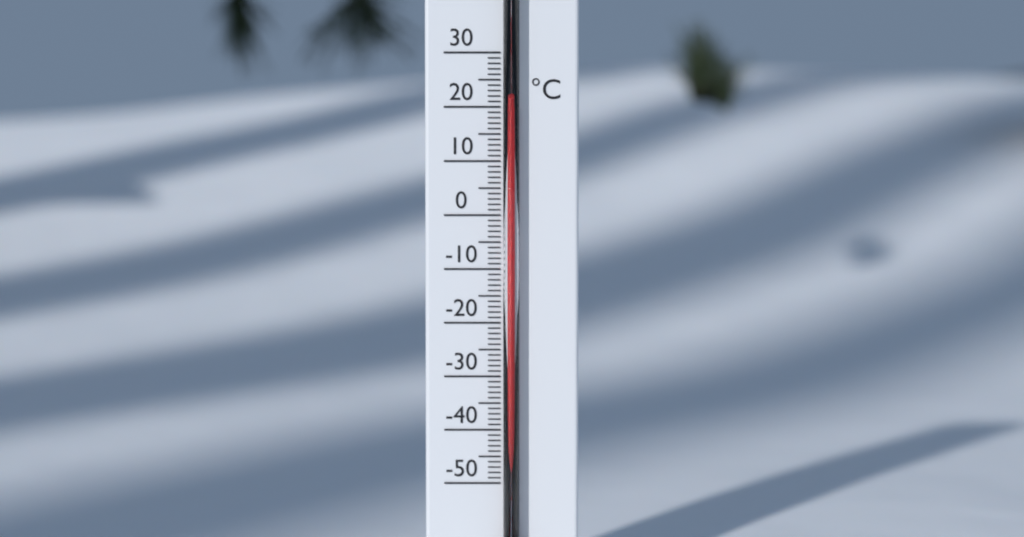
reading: 21 °C
